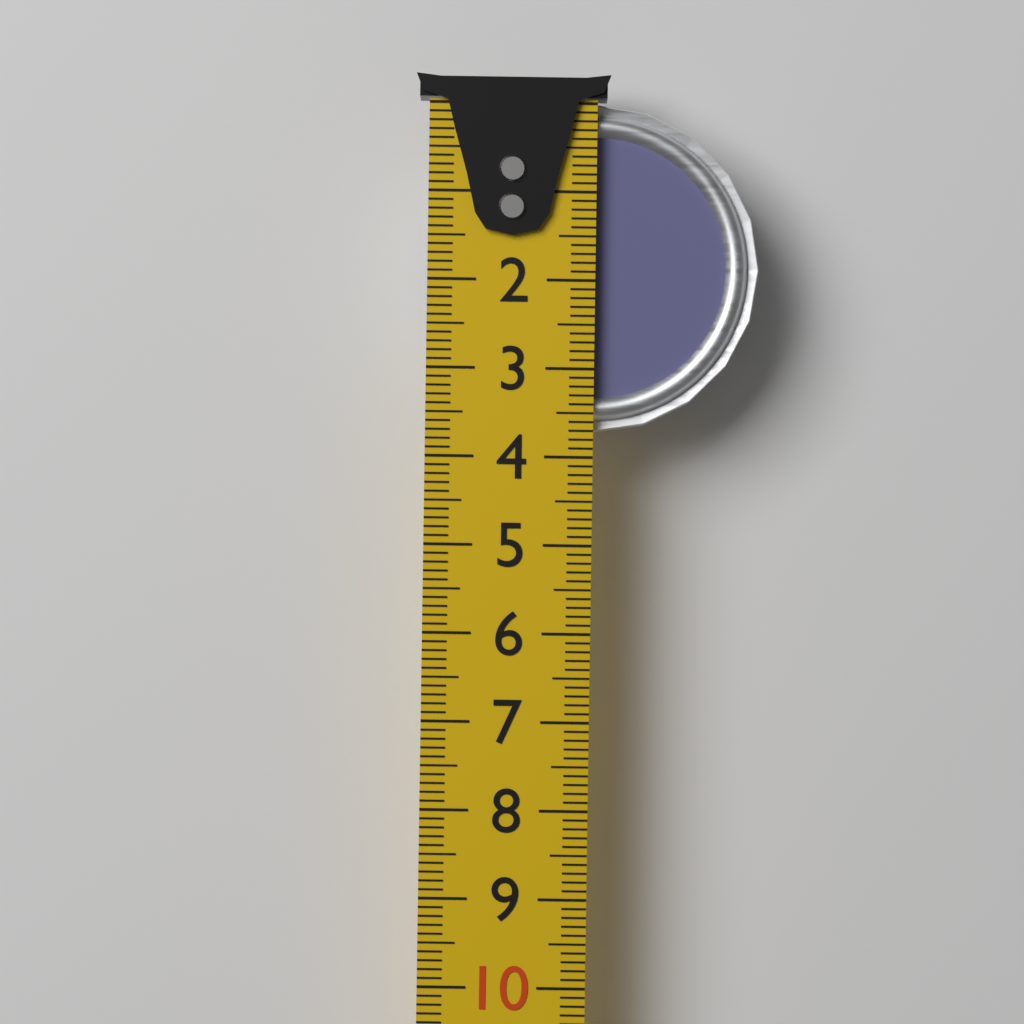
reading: 3.7 cm
